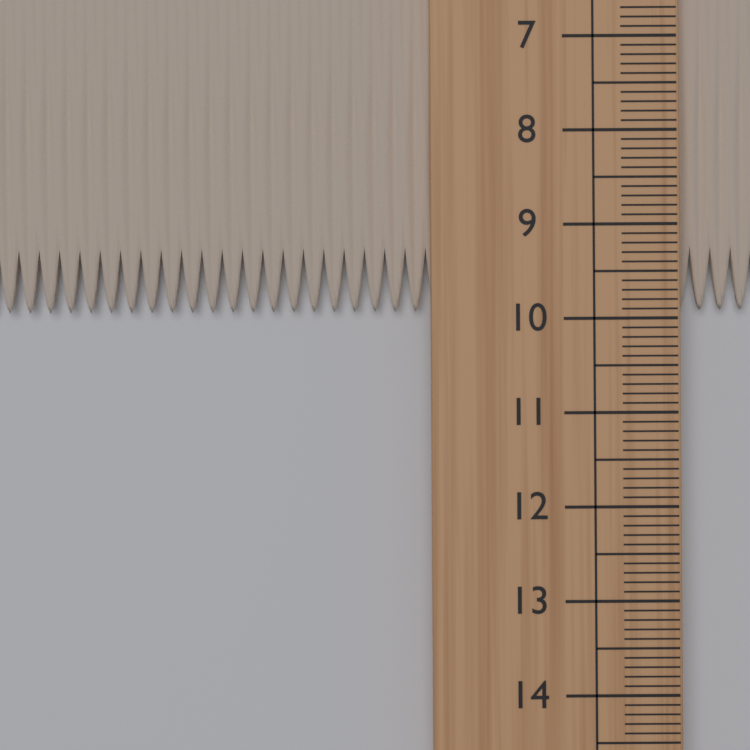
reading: 9.9 cm
